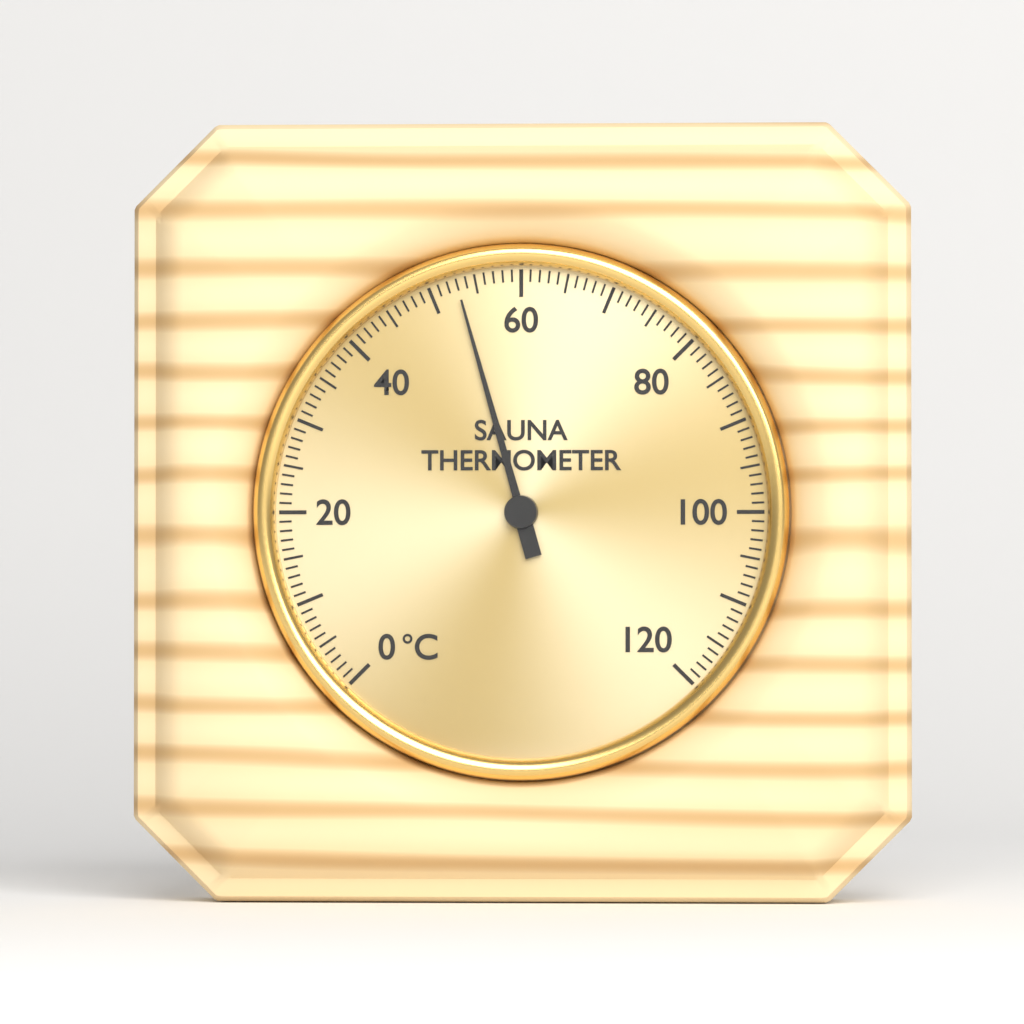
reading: 53 °C
